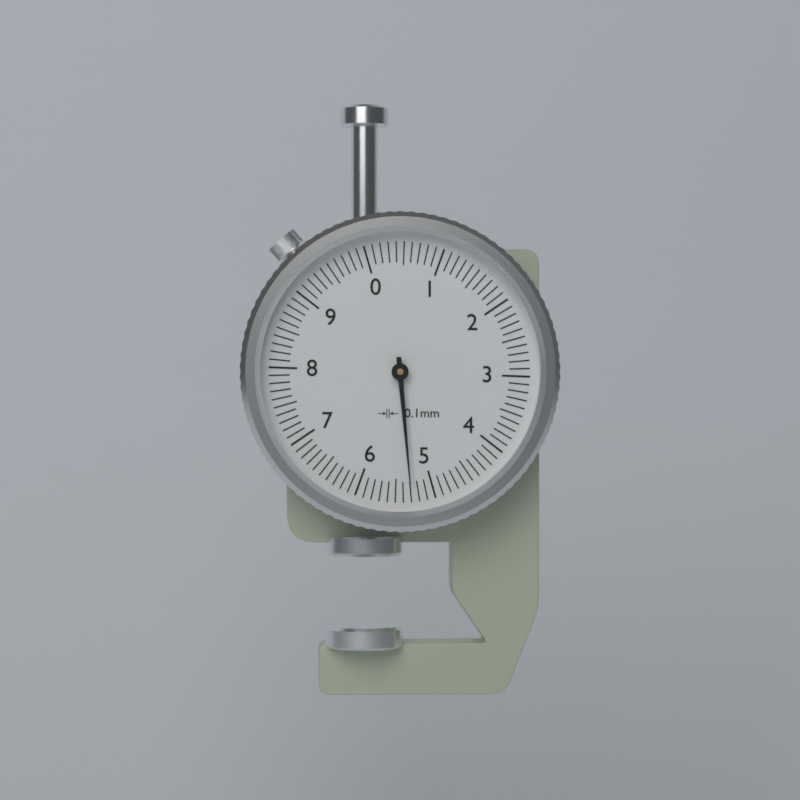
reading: 5.3 mm
